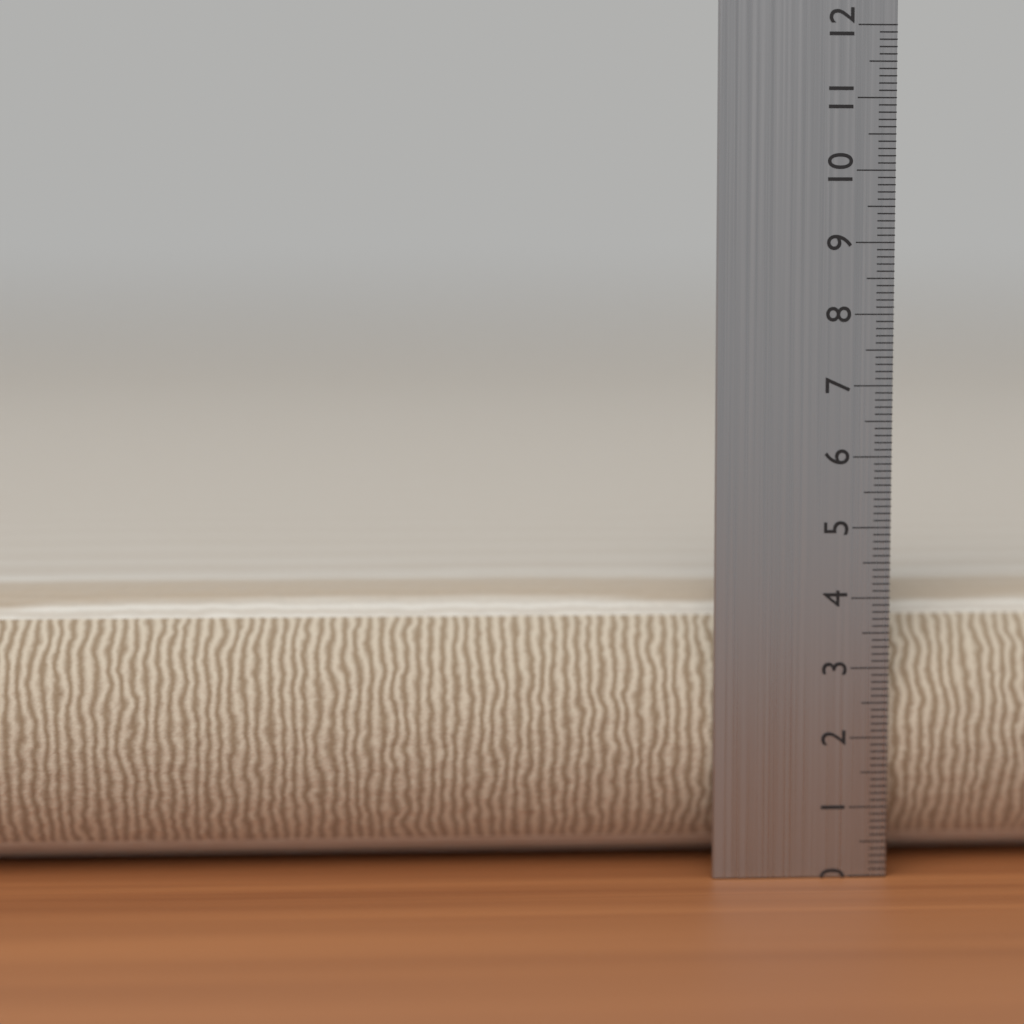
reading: 4.1 cm
